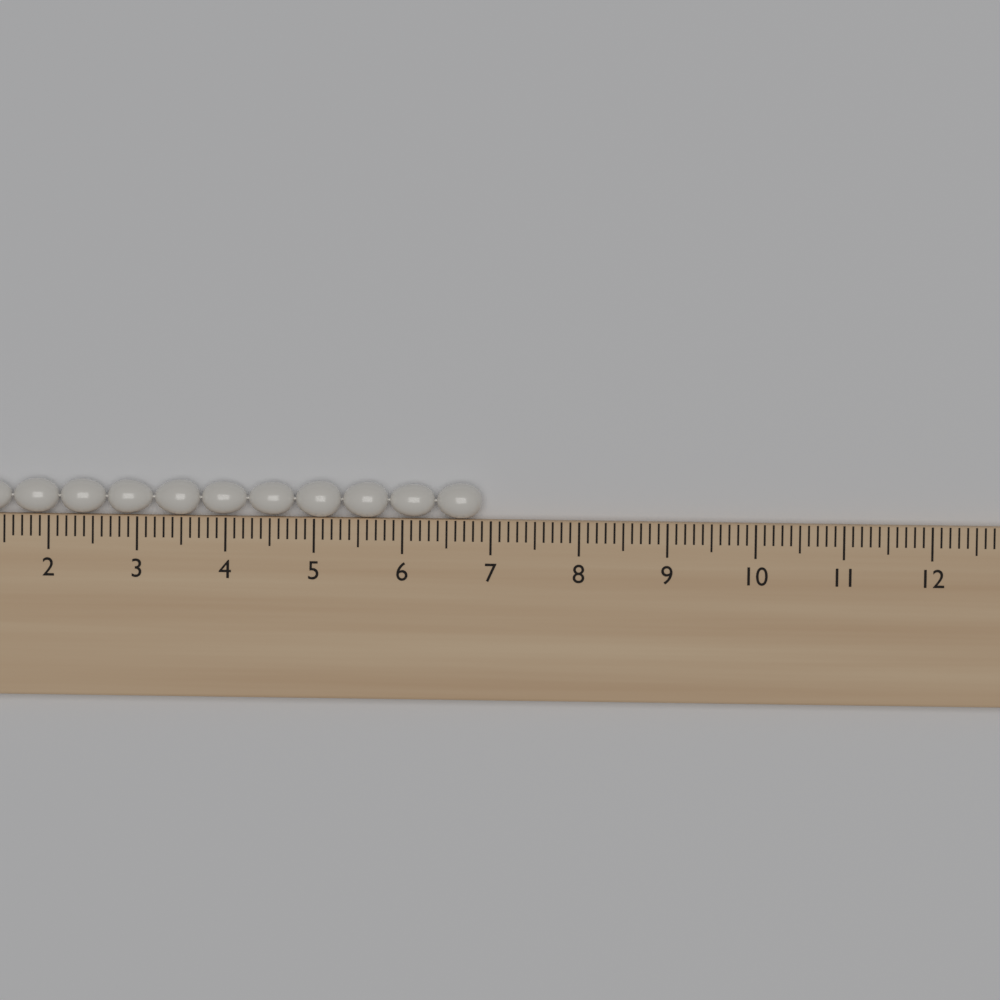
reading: 6.9 cm
